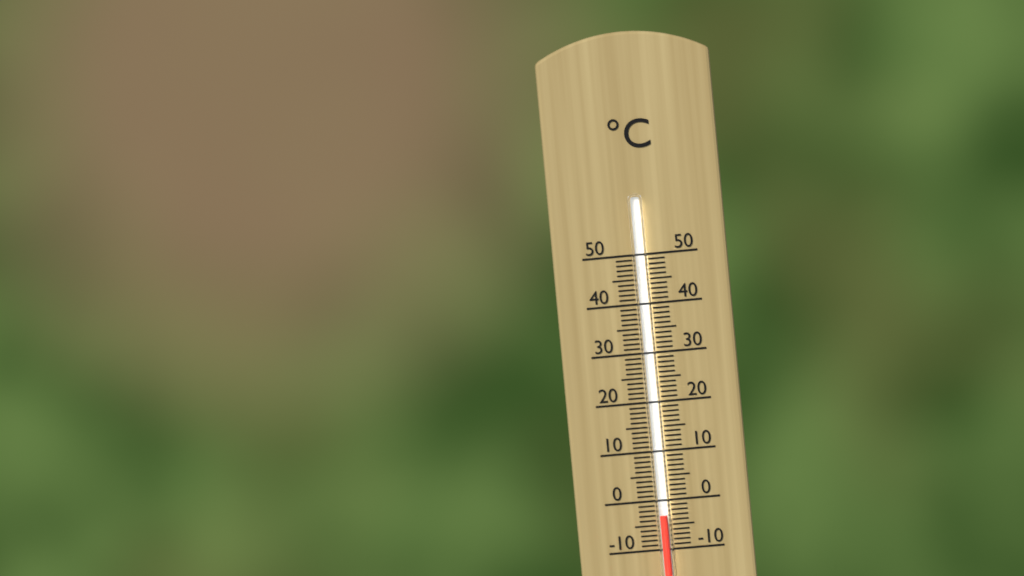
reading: -3 °C
